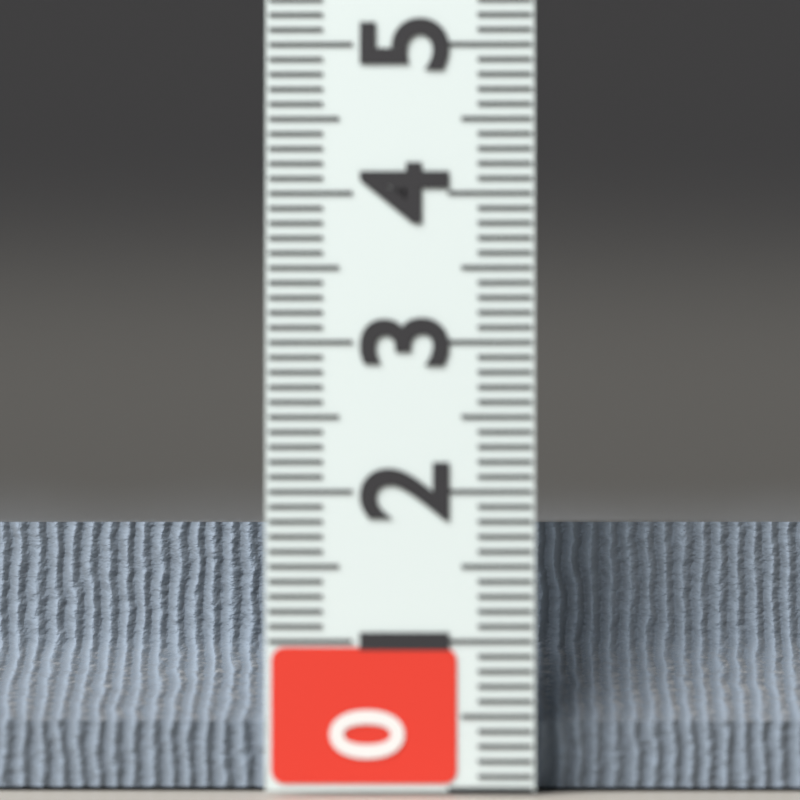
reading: 1.8 (no unit)
